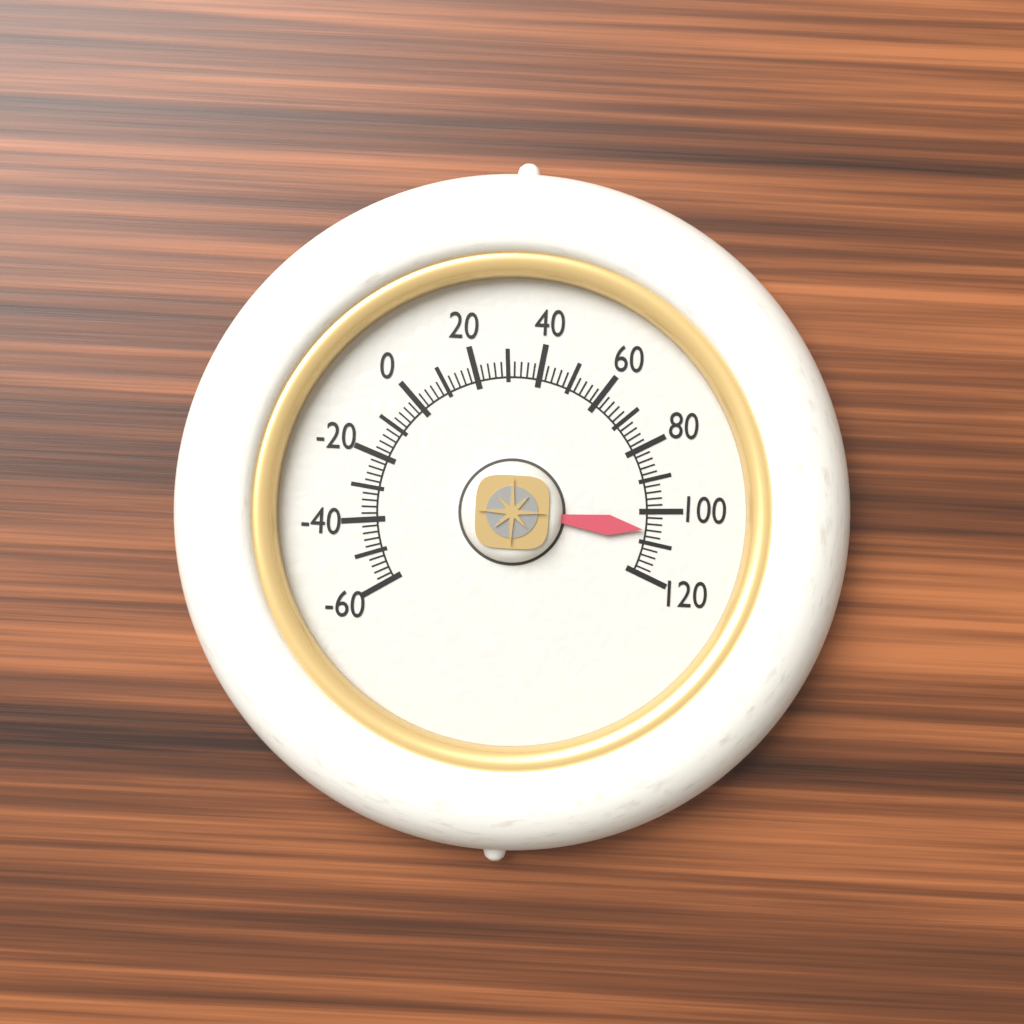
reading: 106 (no unit)
